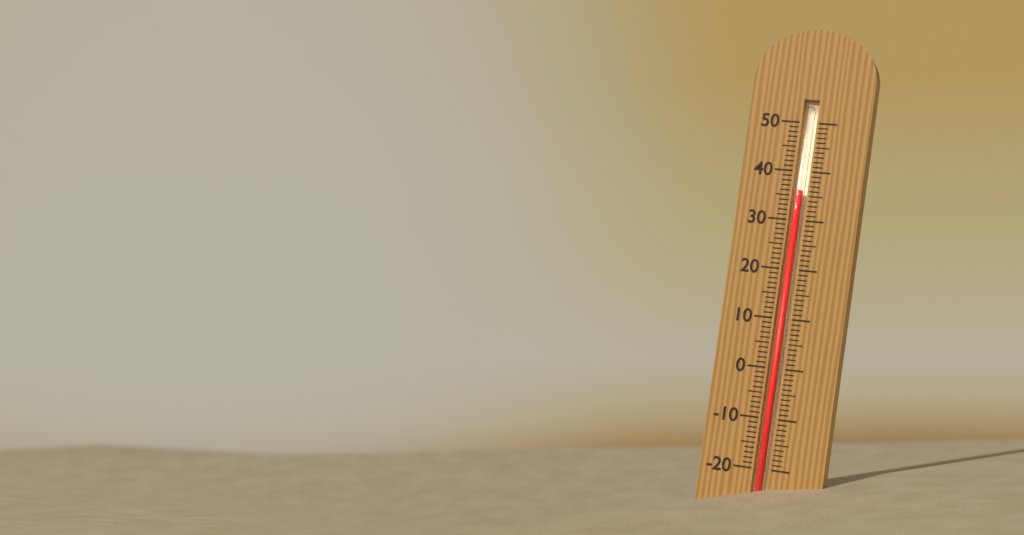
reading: 36 (no unit)
